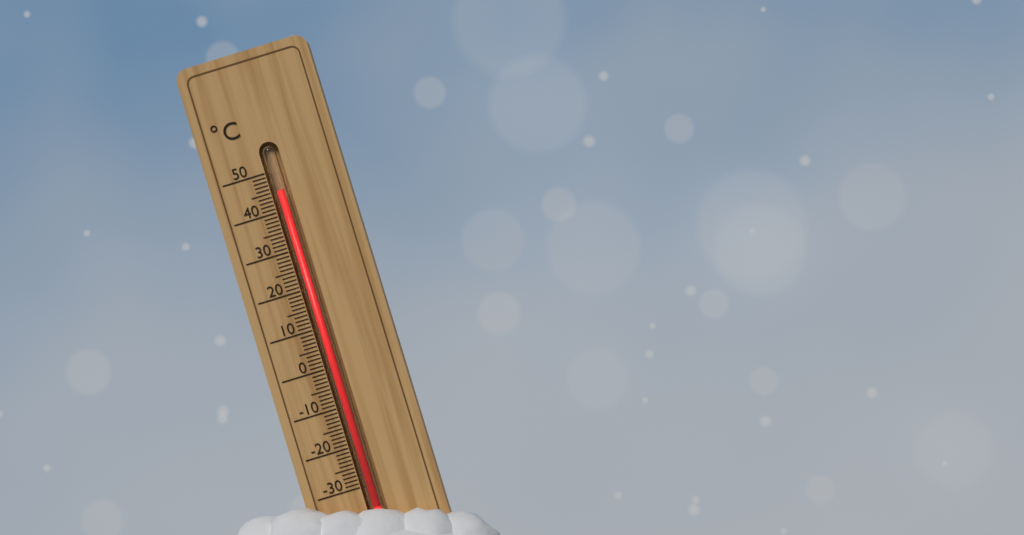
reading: 45 °C
